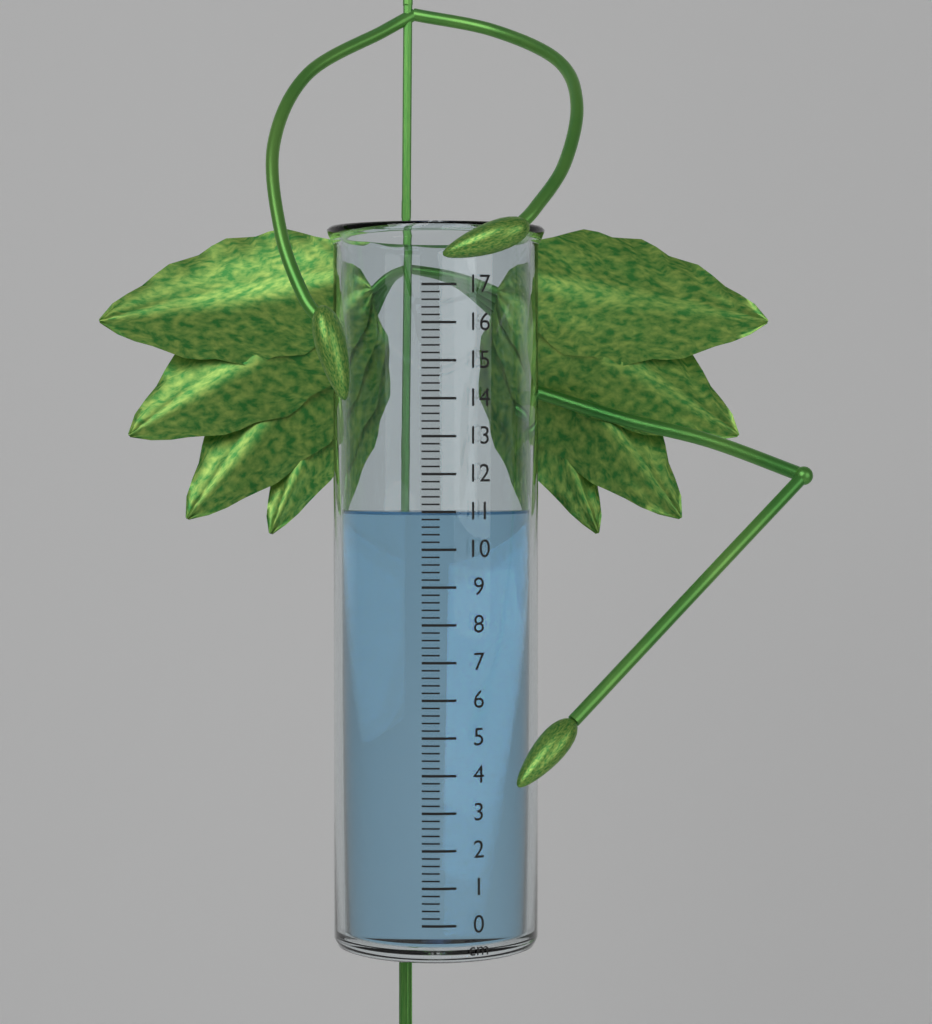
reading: 11.0 cm
